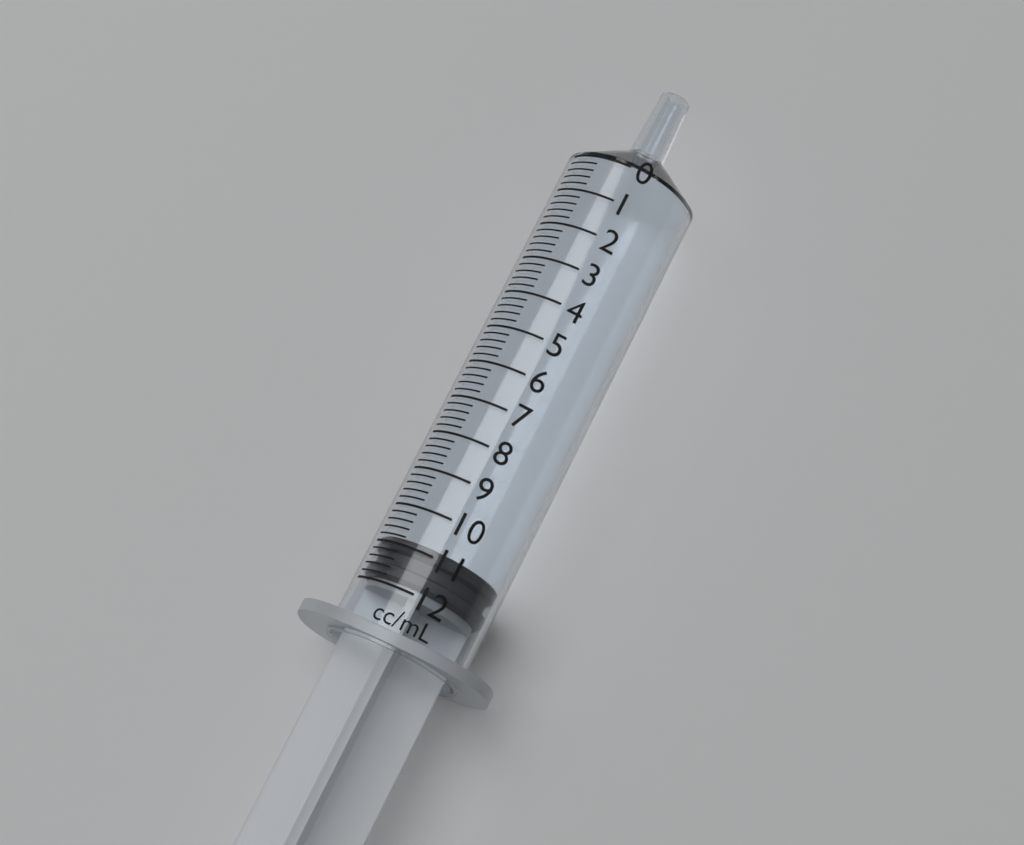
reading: 10.8 ml
